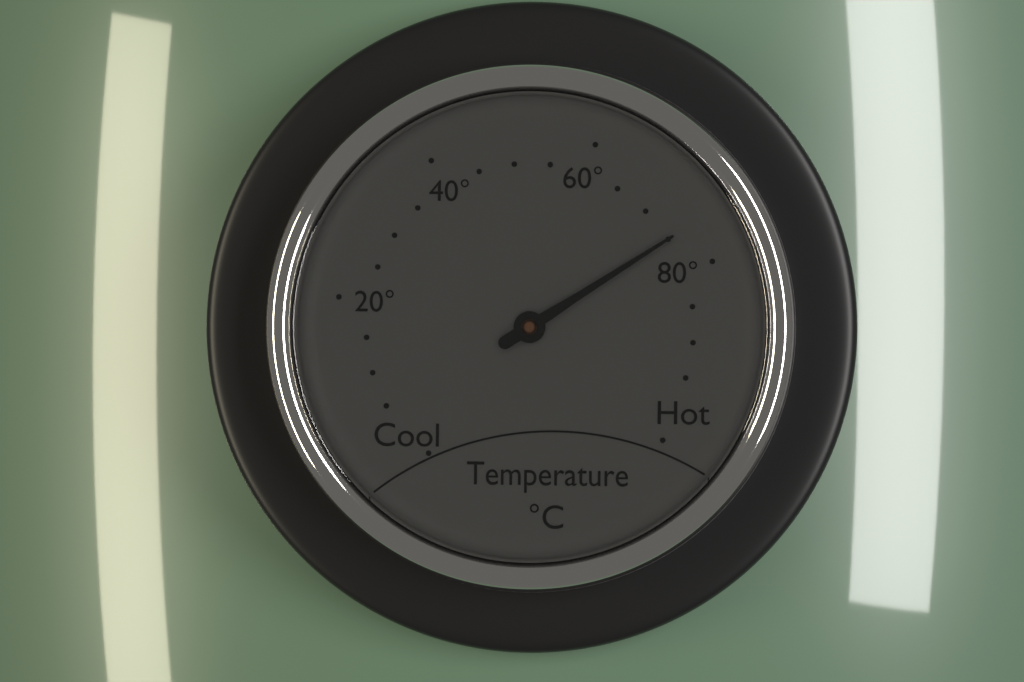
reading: 75 °C
